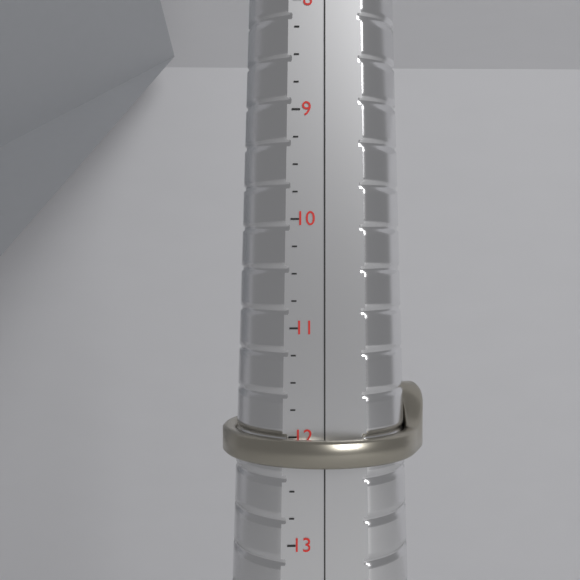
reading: 12.25 (no unit)
